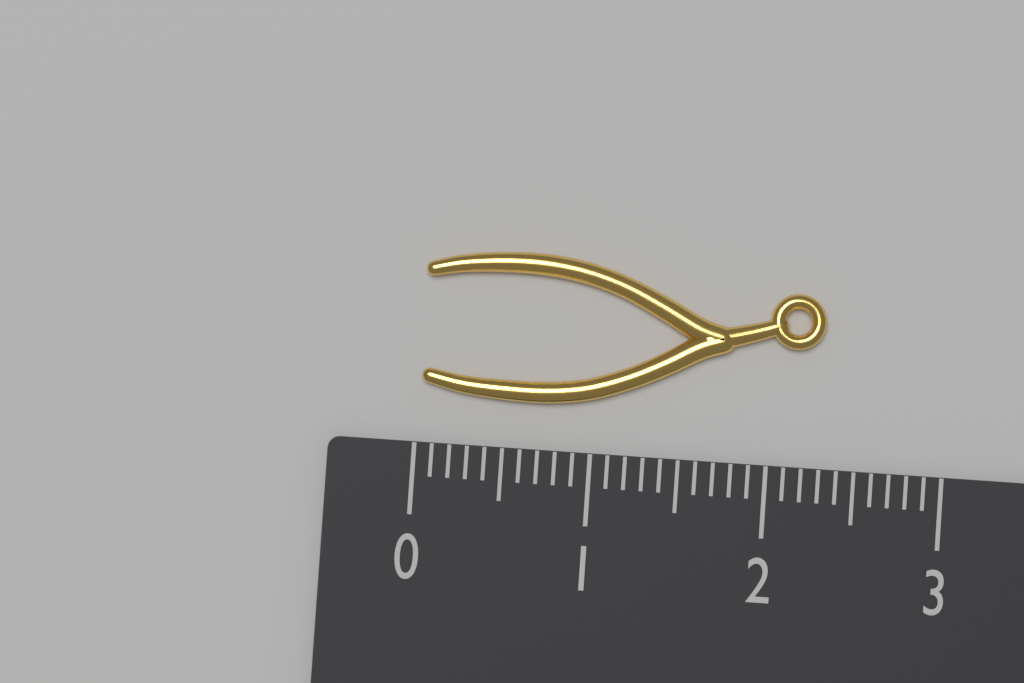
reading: 2.3 (no unit)
